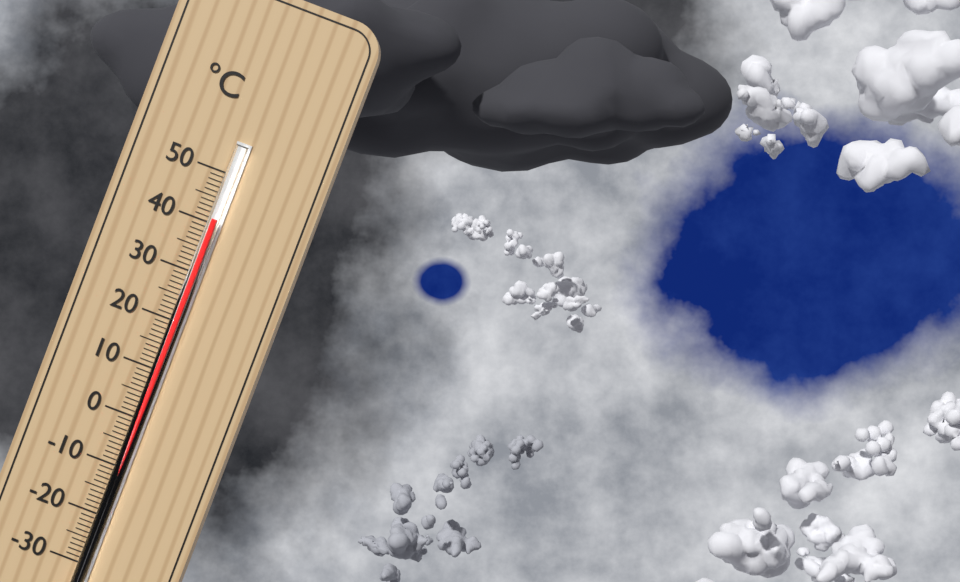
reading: 41 °C
